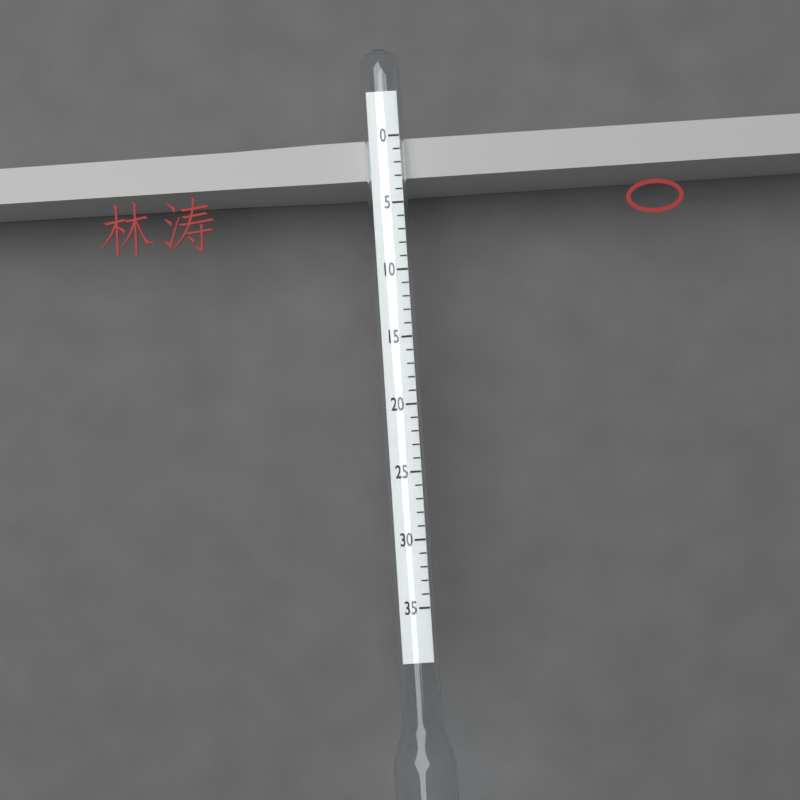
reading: 3 (no unit)
